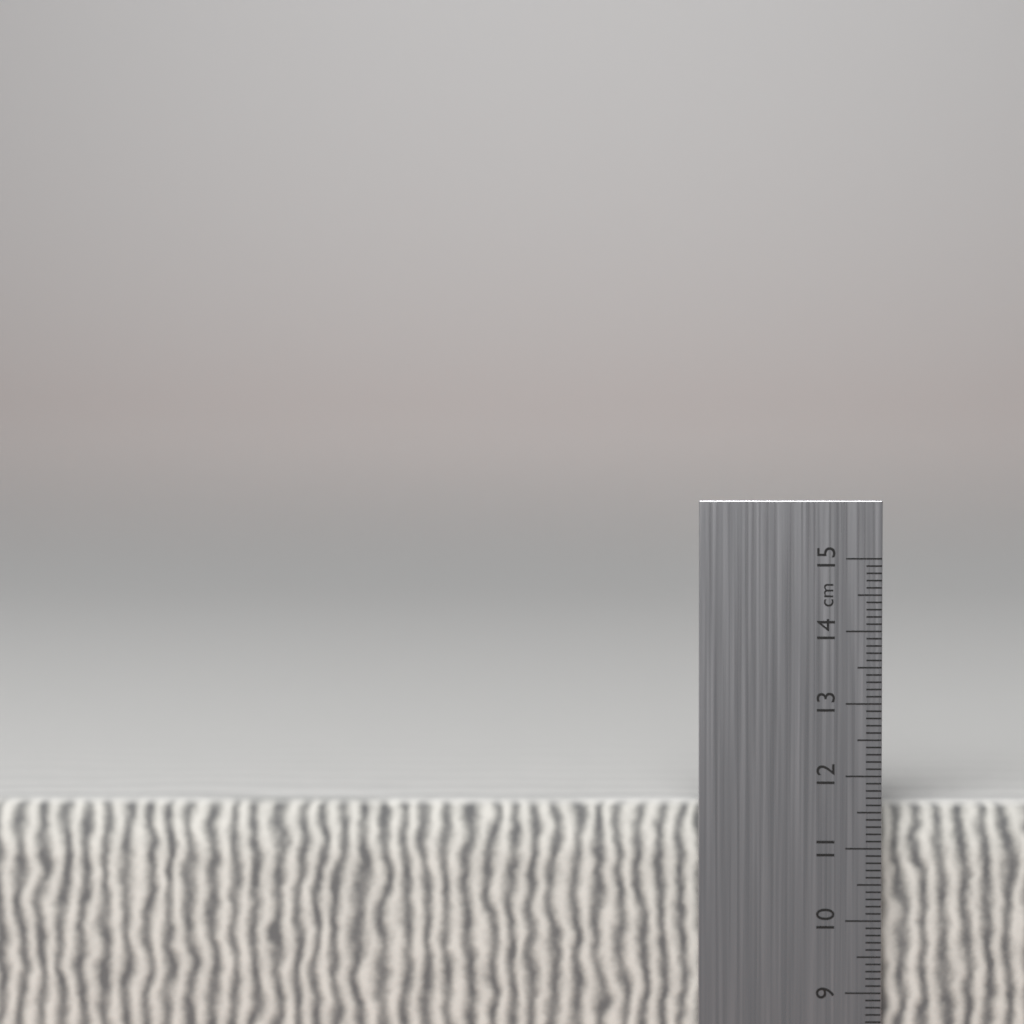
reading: 11.6 cm
